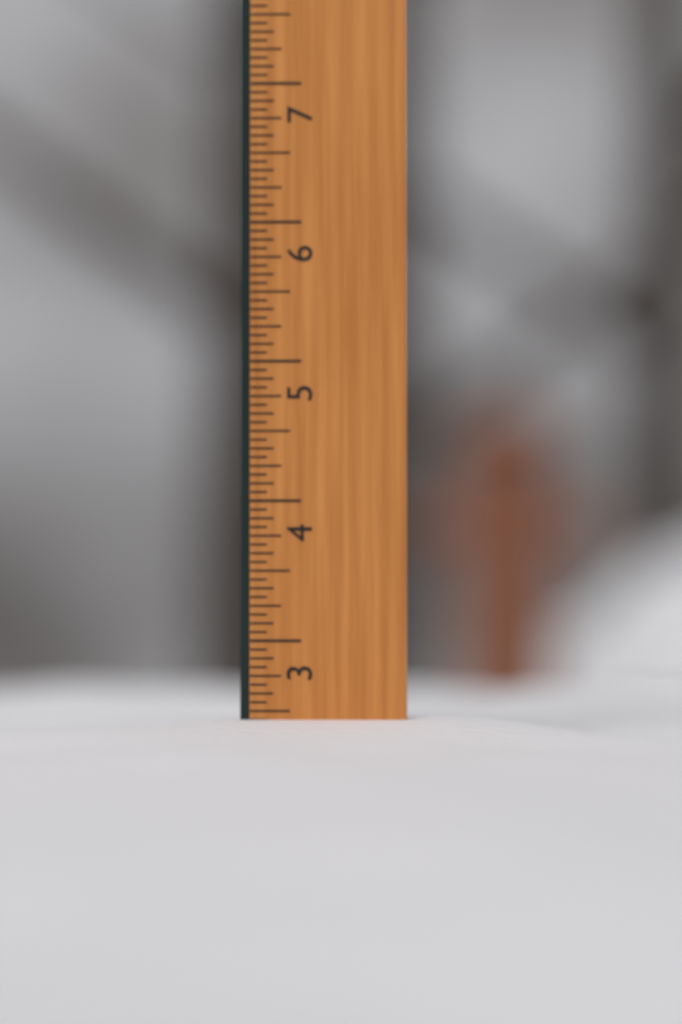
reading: 2.4375 in
